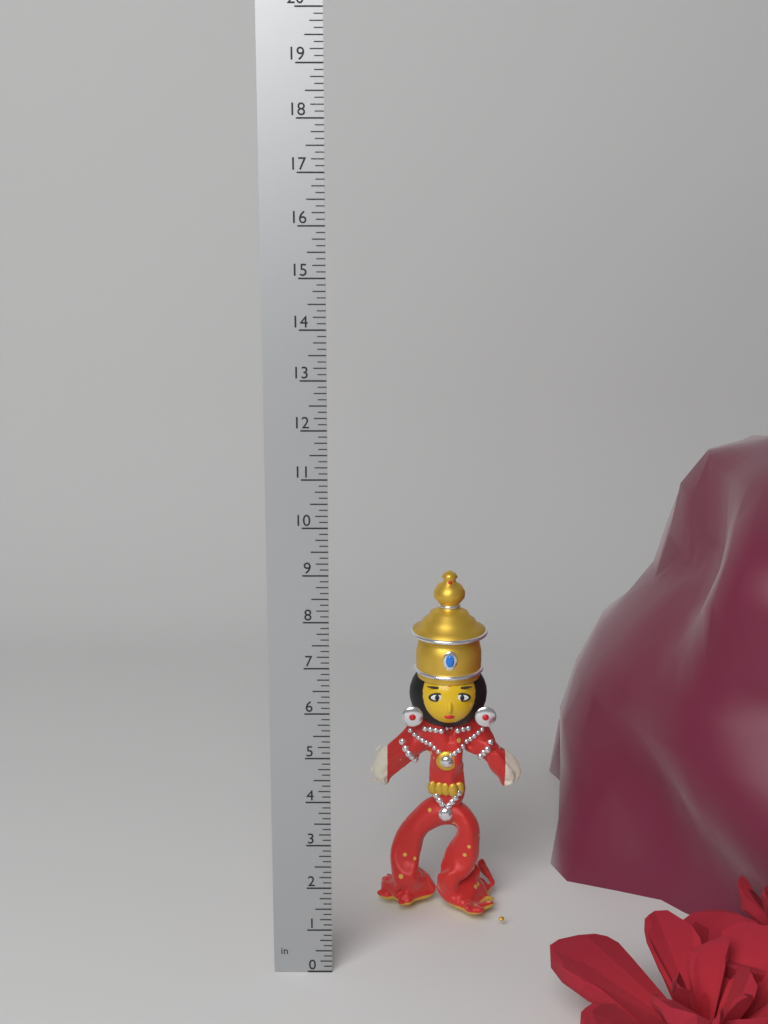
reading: 8.250 in
